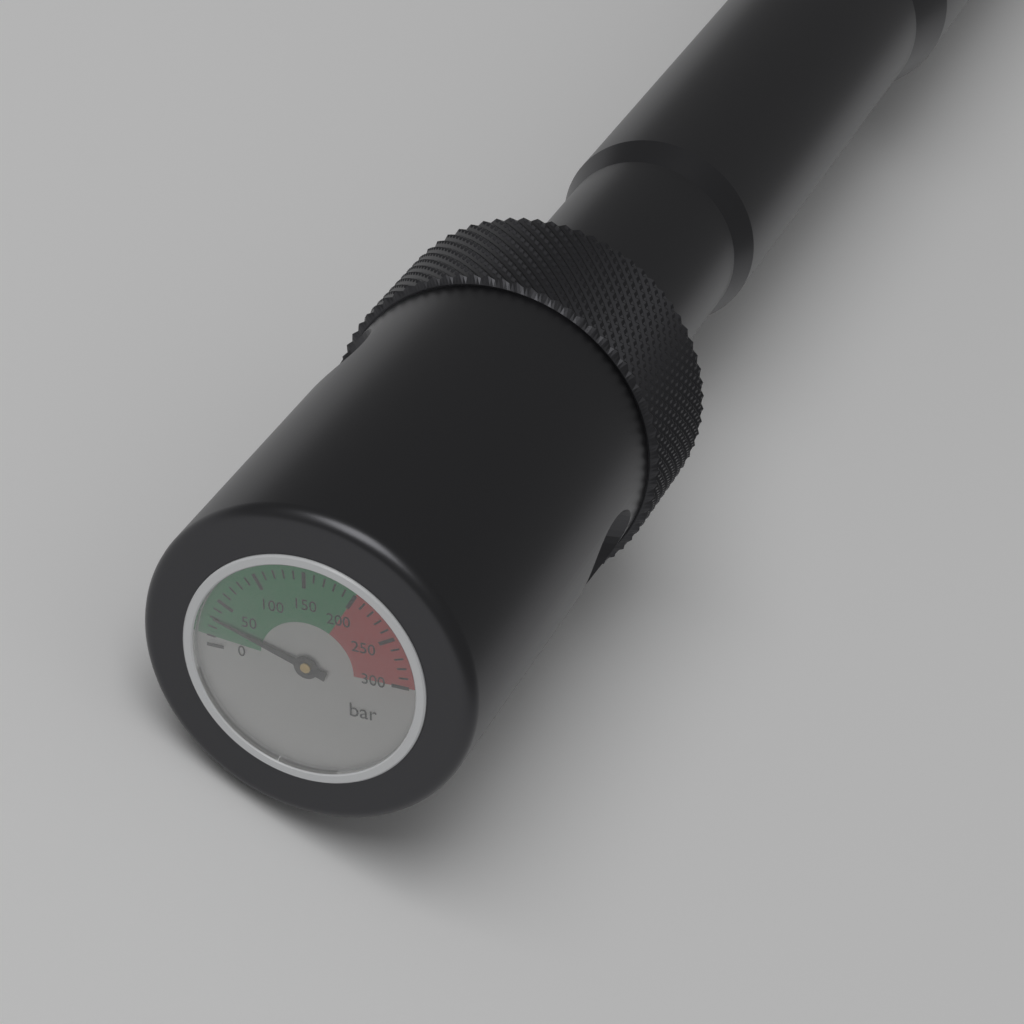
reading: 30 bar
